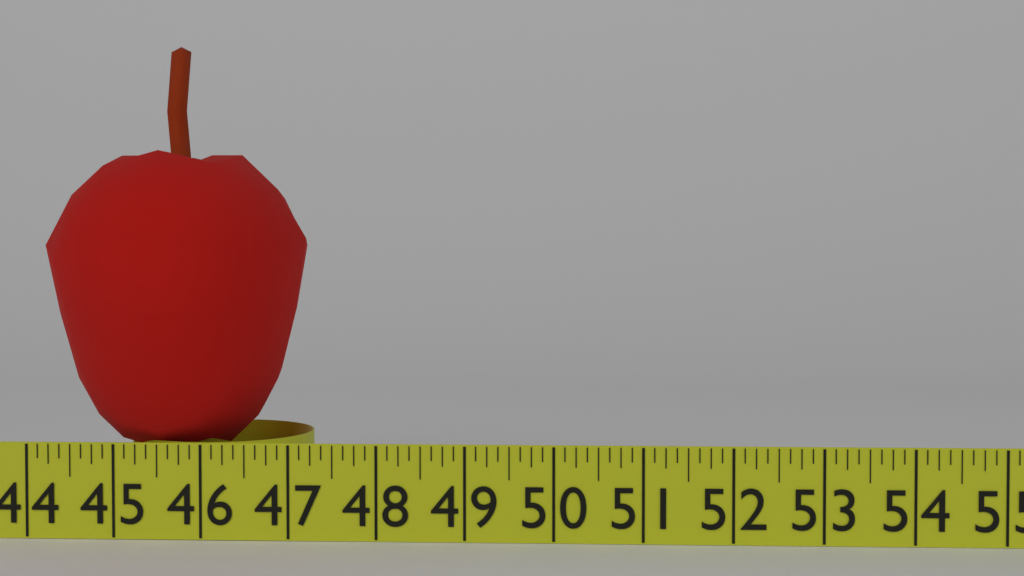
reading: 47.000 in
